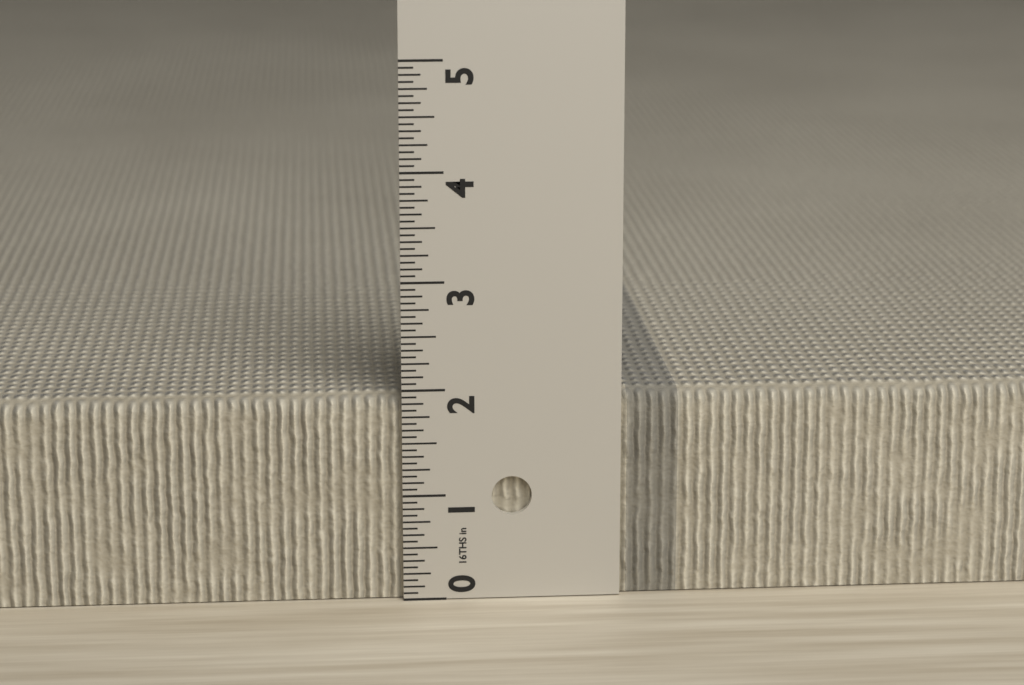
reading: 1.9375 in
